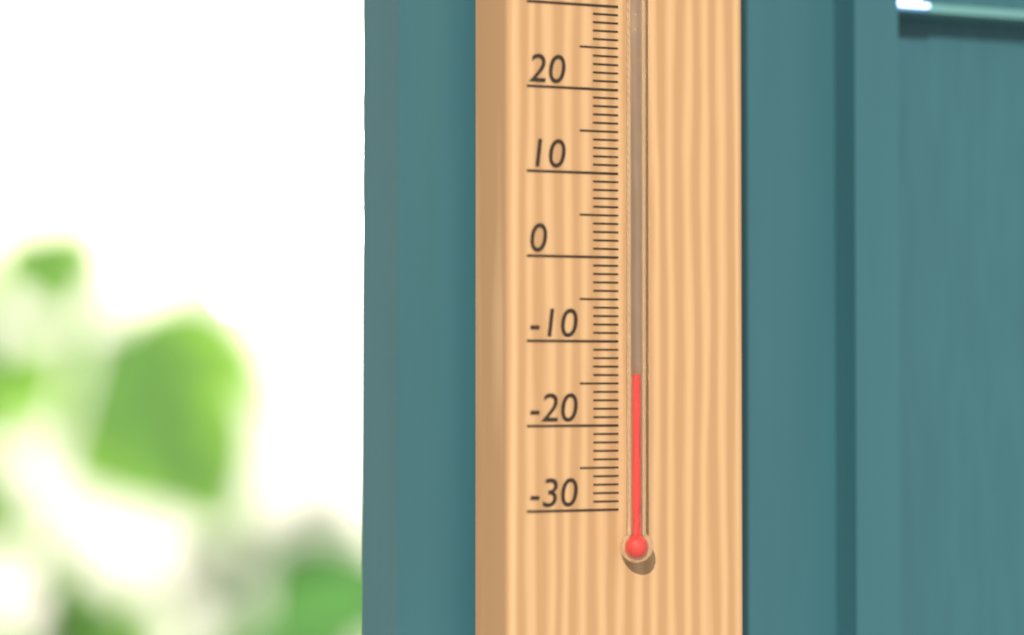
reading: -14 °C
